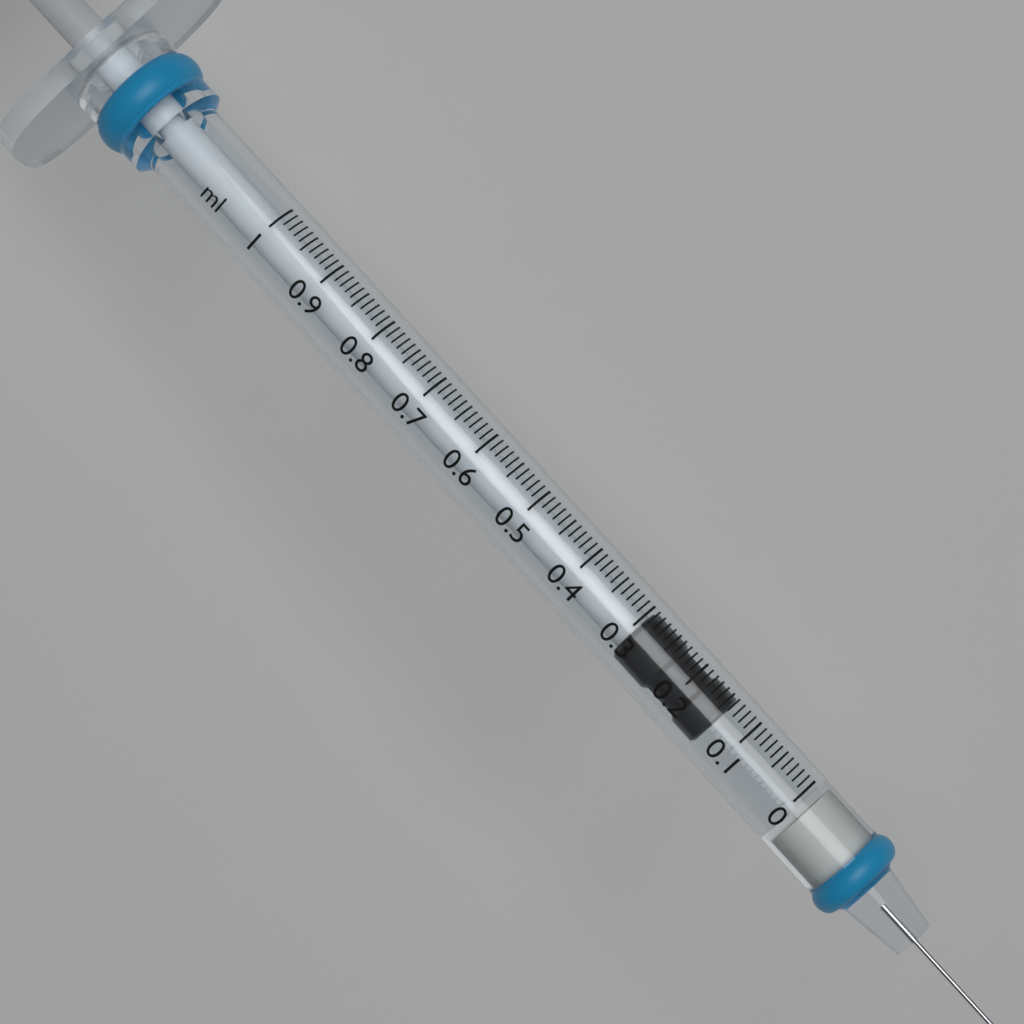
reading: 0.14 ml
